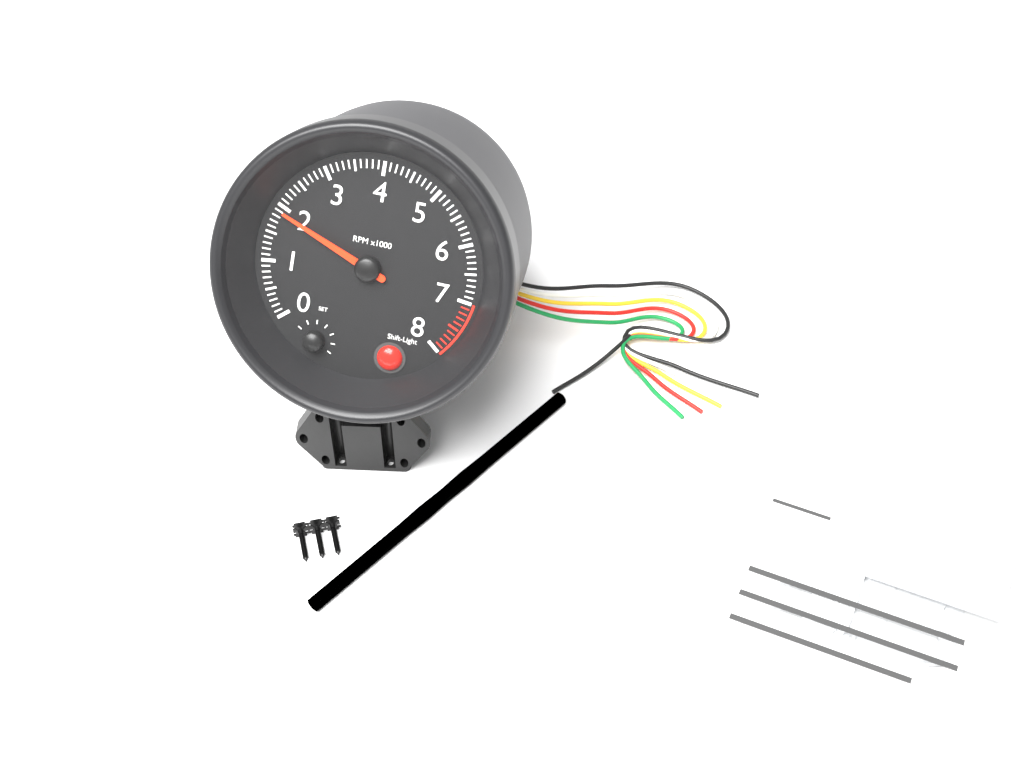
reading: 1900 RPM
